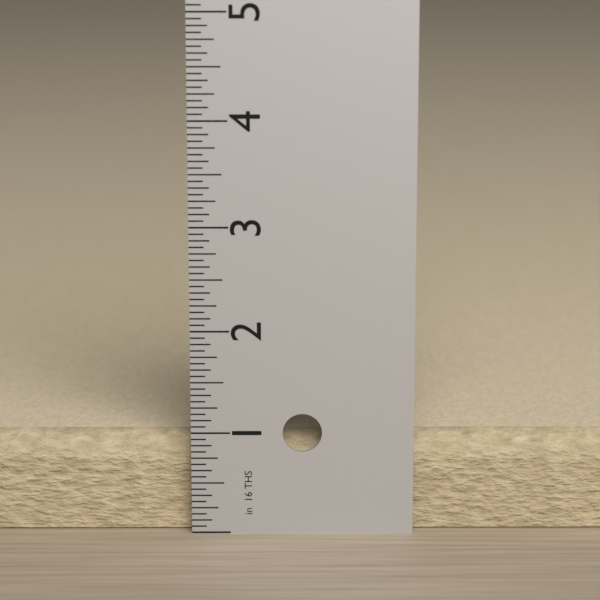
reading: 0.9375 in
